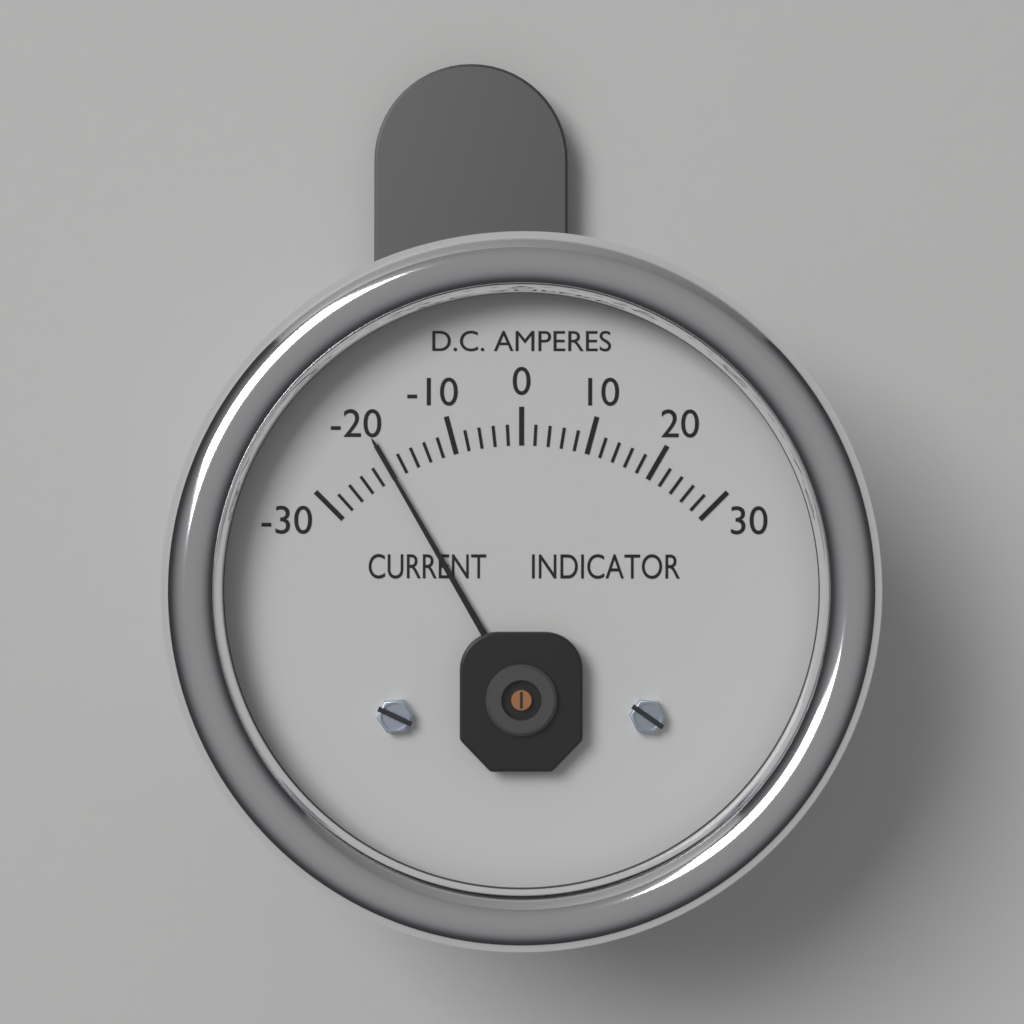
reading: -20 A
